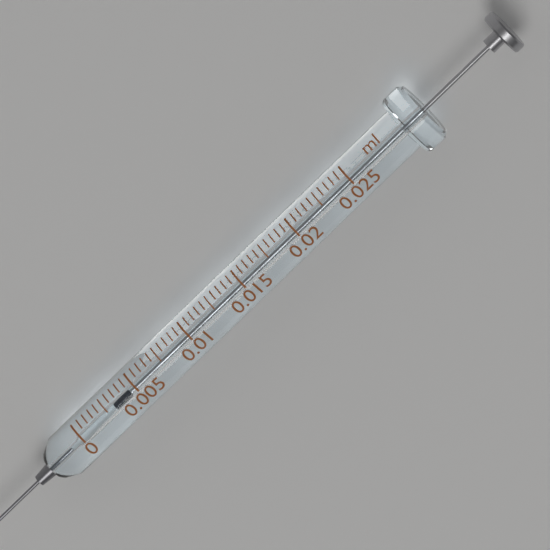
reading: 0.0030 ml
